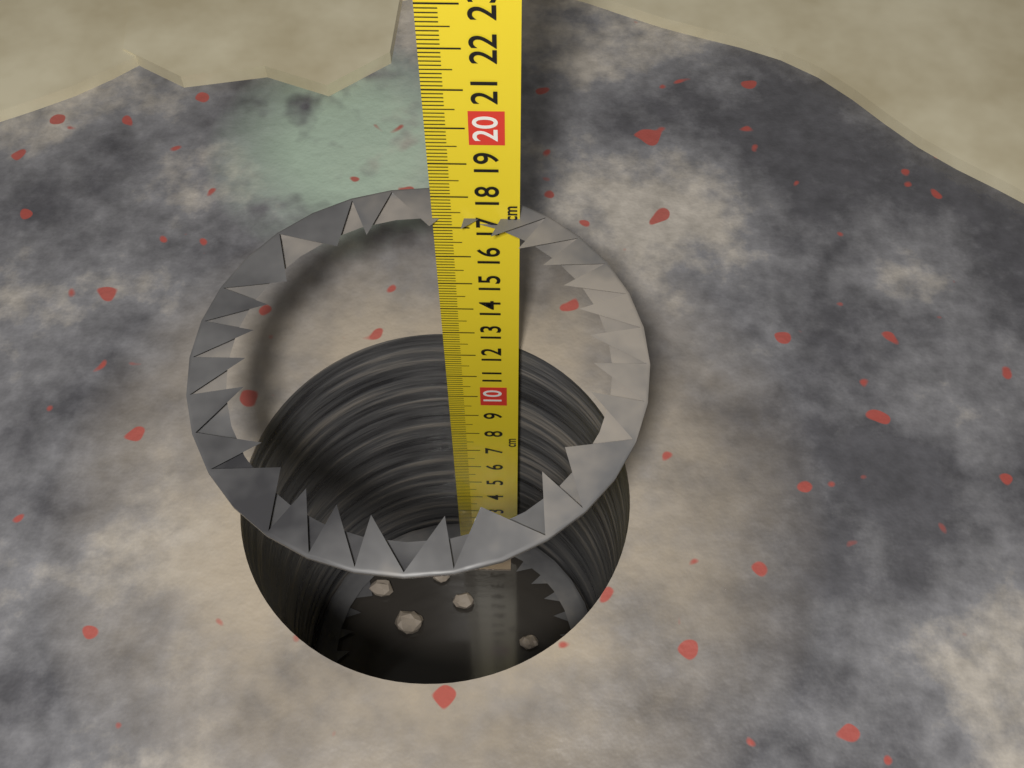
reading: 17.3 cm
